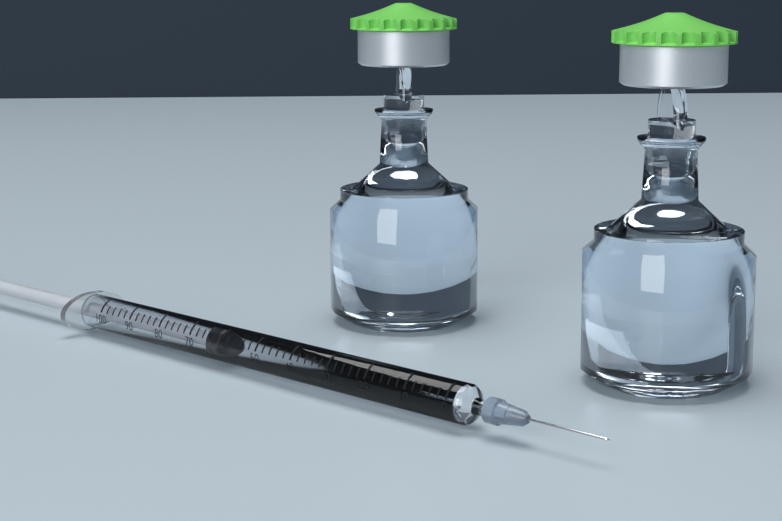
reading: 62 (no unit)
